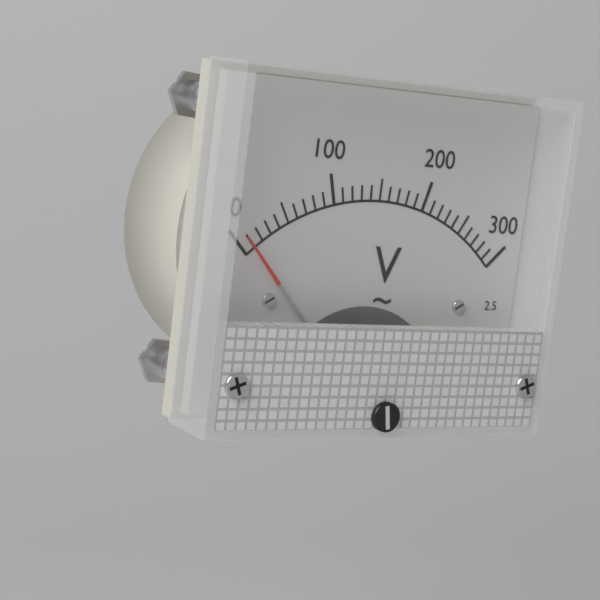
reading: 8 V
